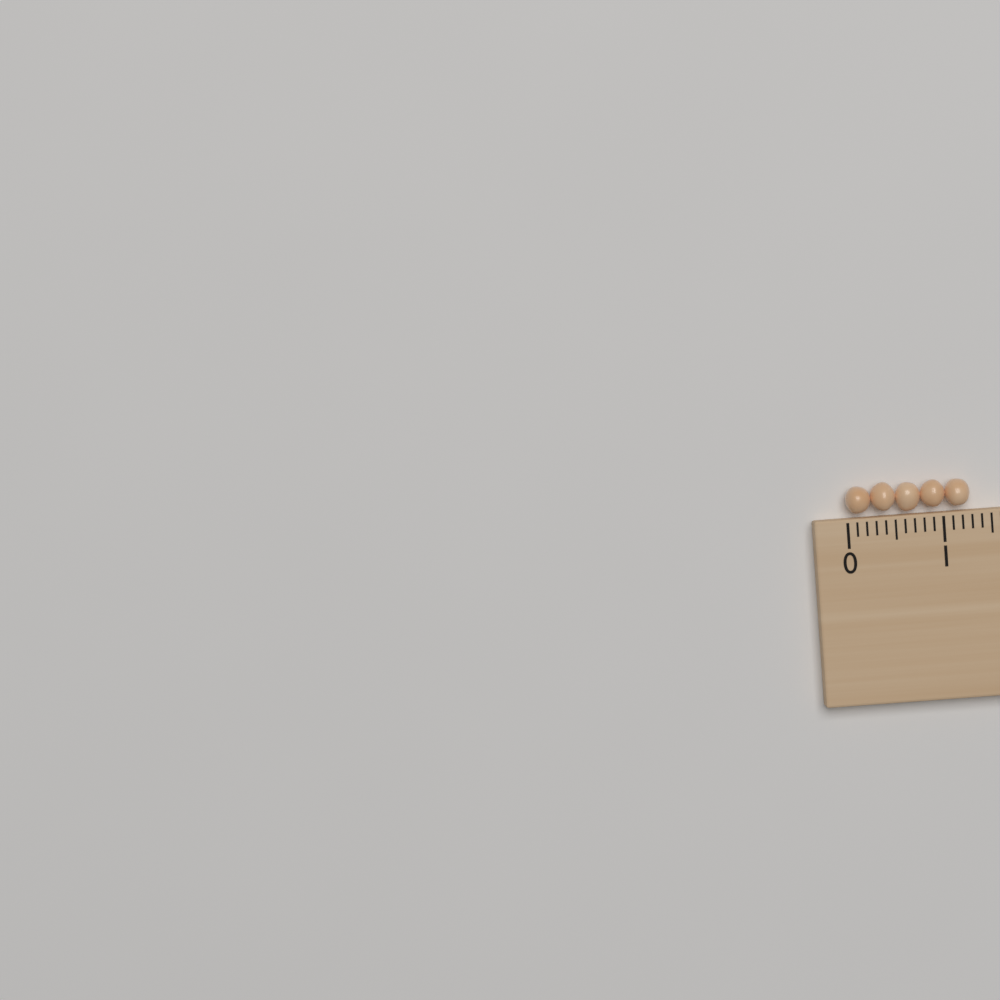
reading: 1.3 (no unit)
